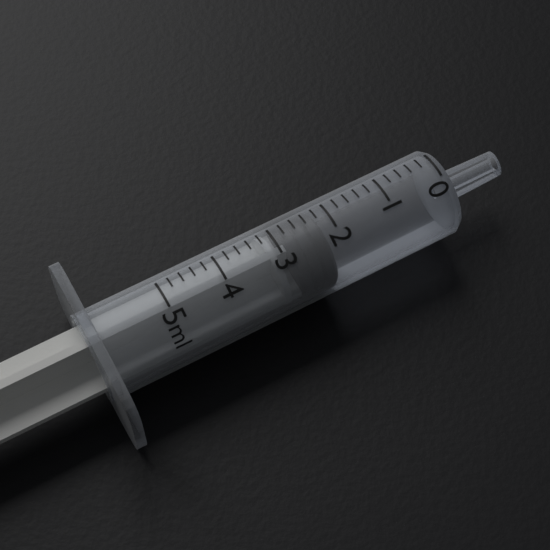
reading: 2.2 ml
